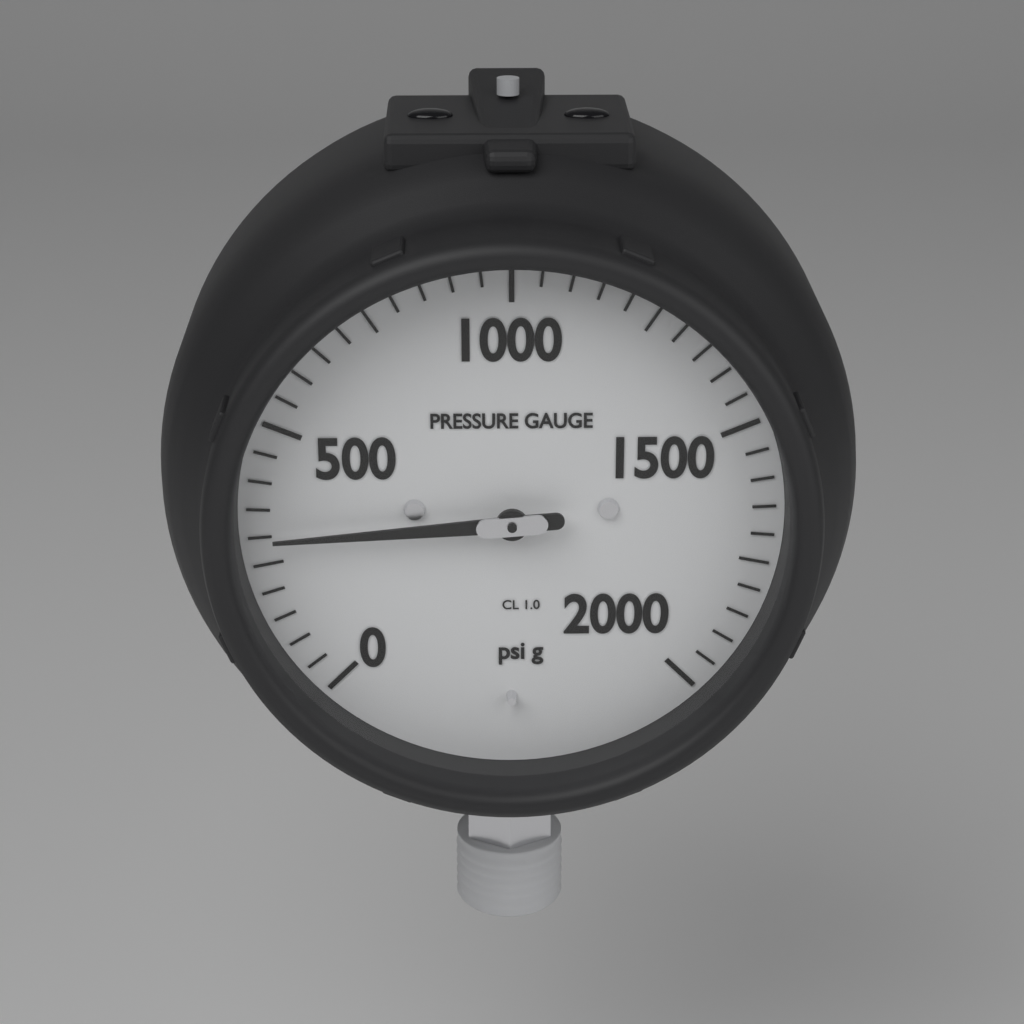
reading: 300 psi
